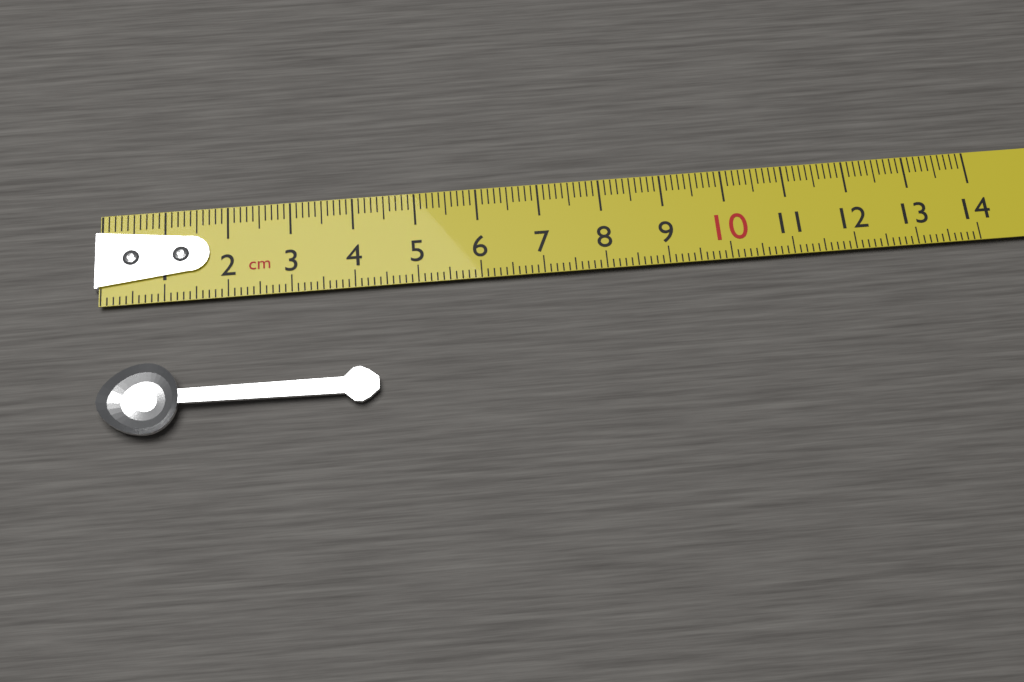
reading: 4.3 cm
